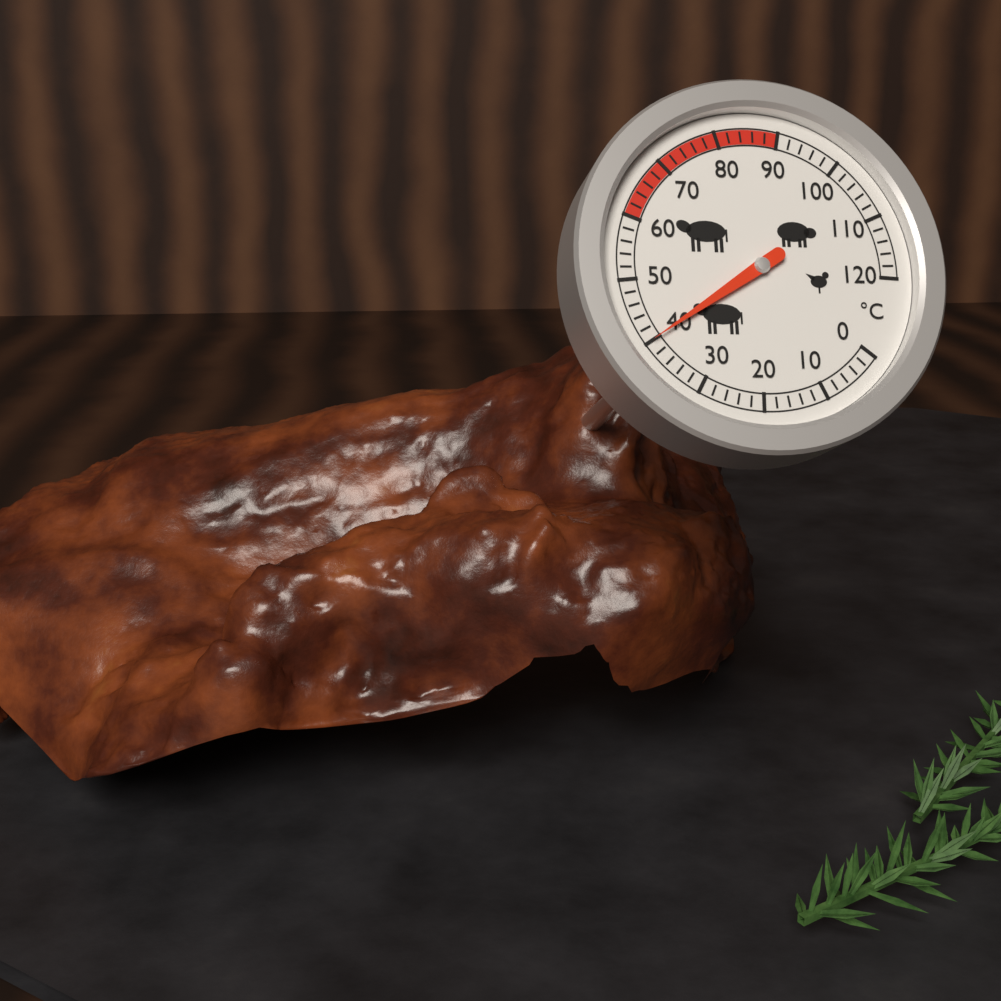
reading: 40 °C
